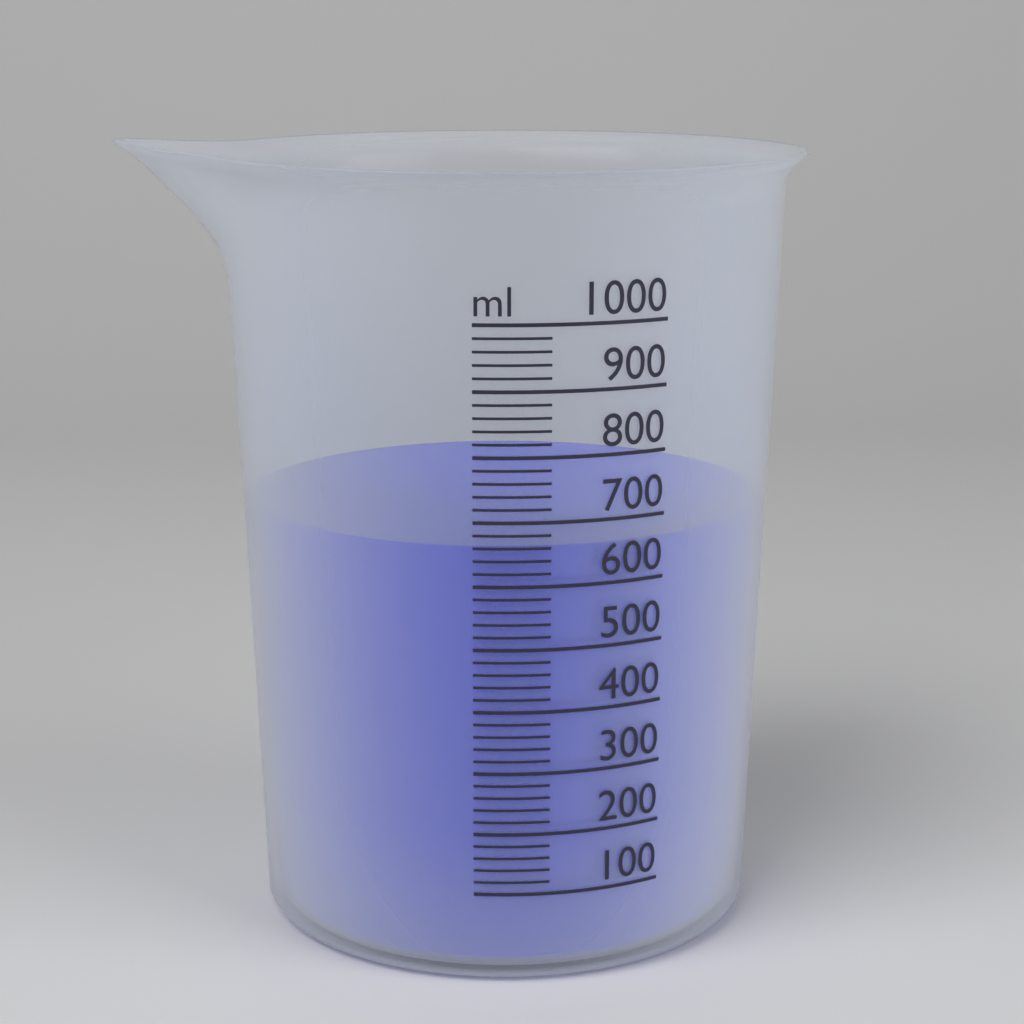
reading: 660 ml
